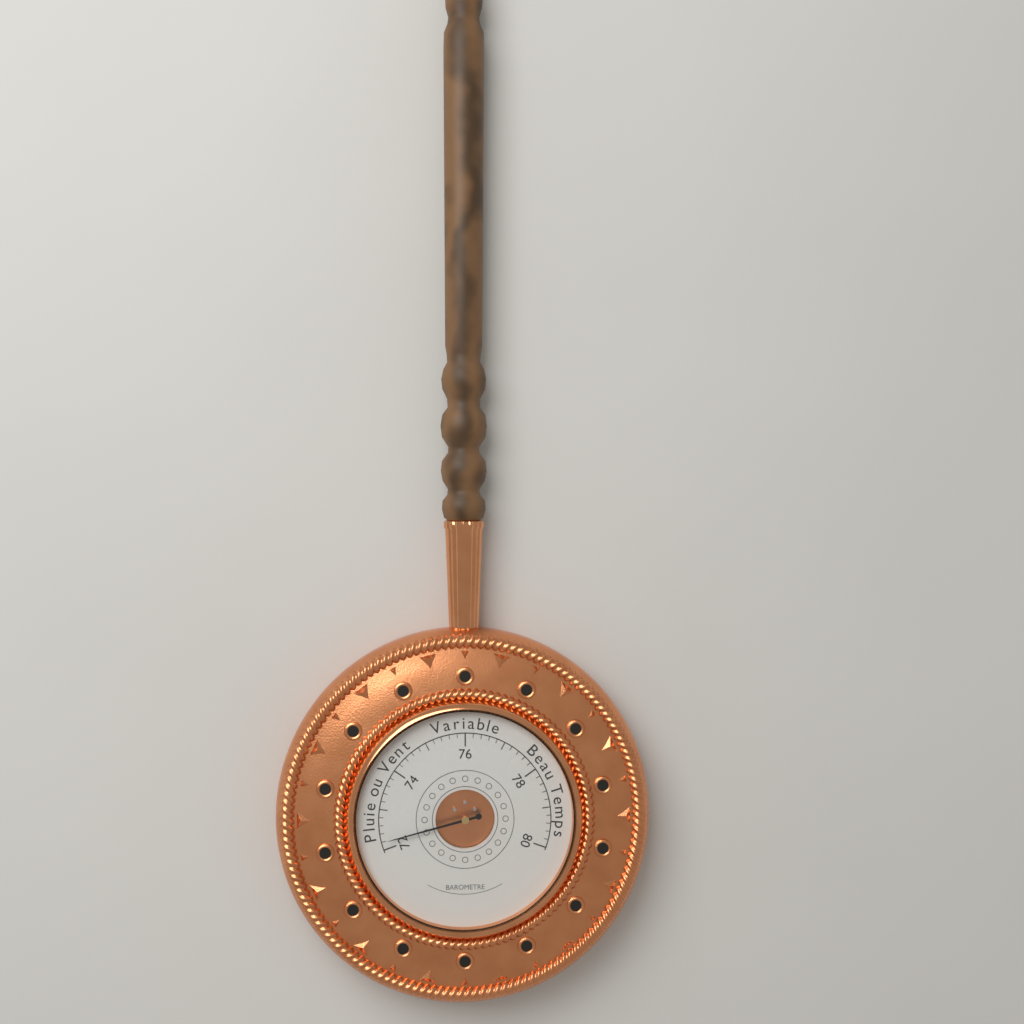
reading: 72.2 (no unit)
